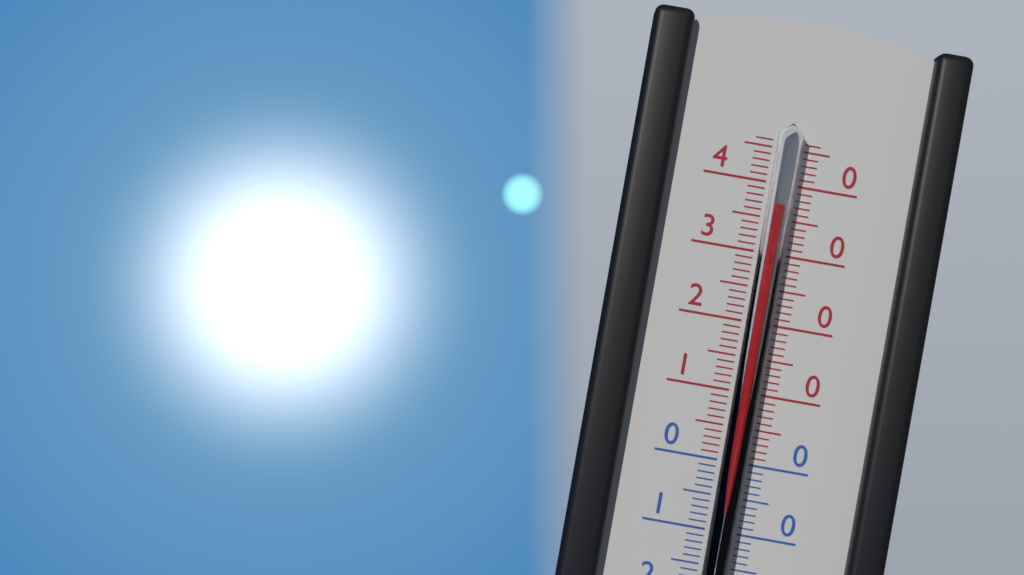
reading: 37 °C
